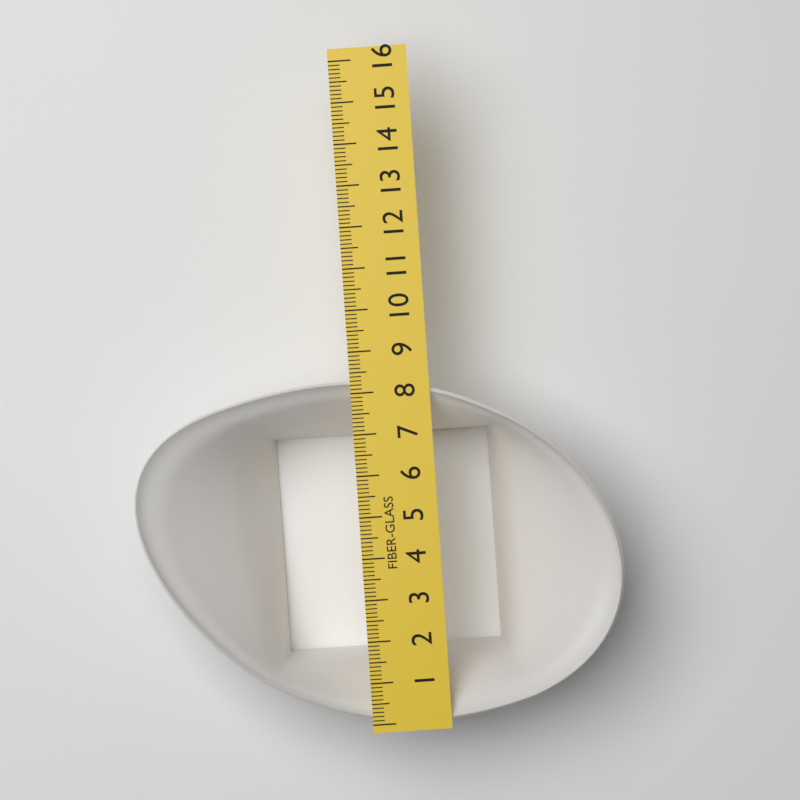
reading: 8.3 (no unit)
